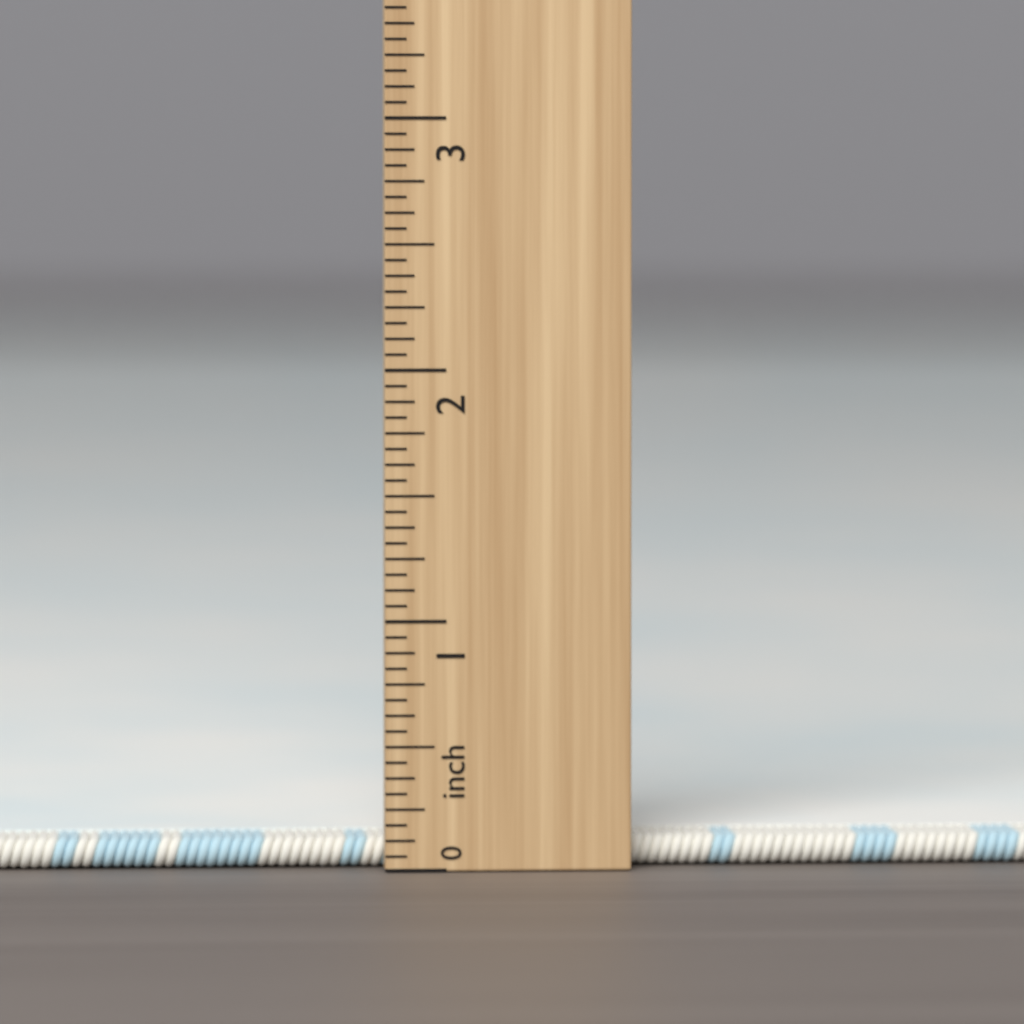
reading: 0.1250 inch
